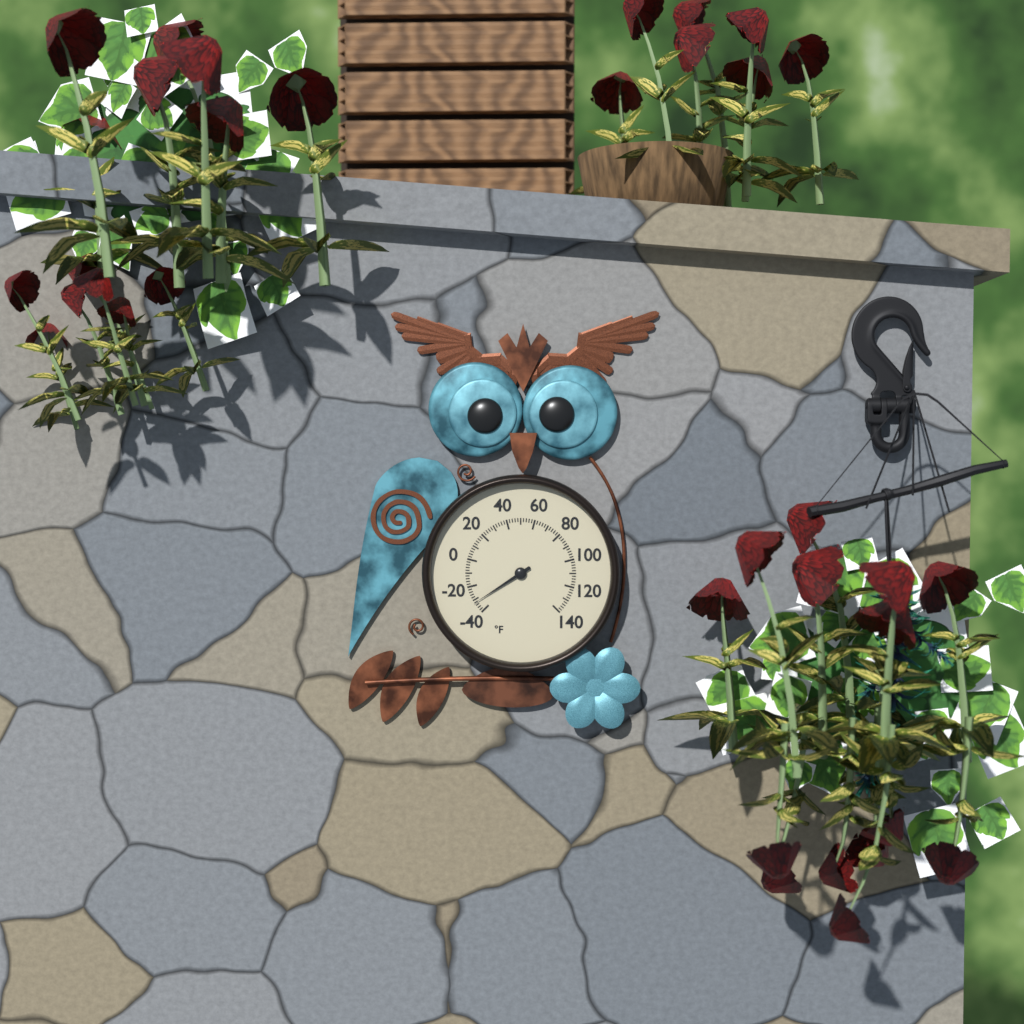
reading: -32 °F
